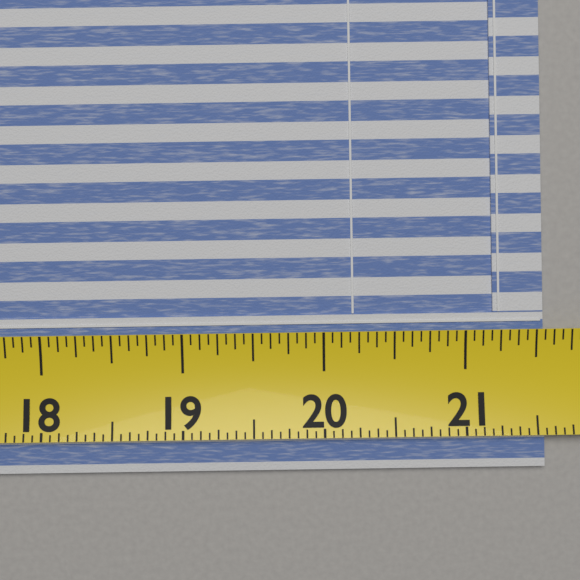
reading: 21.5625 (no unit)
